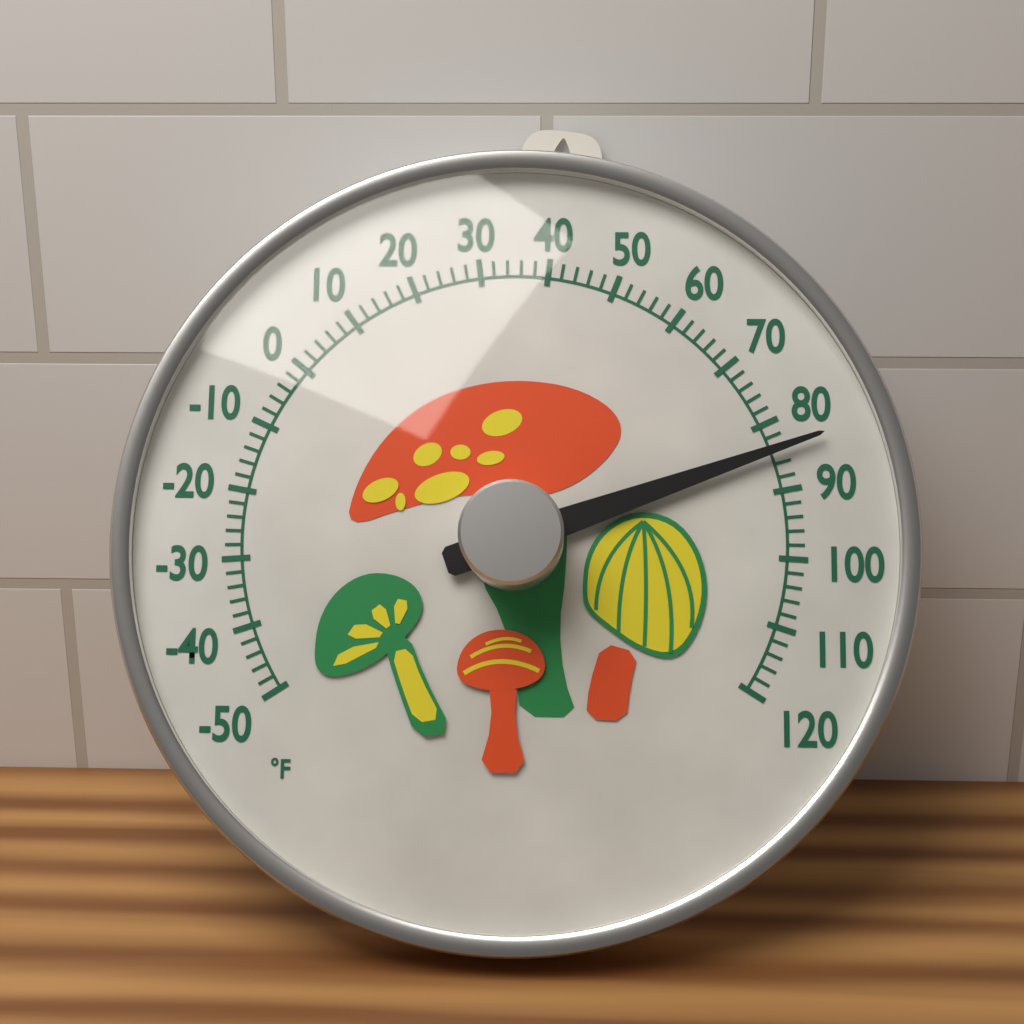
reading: 84 °F
